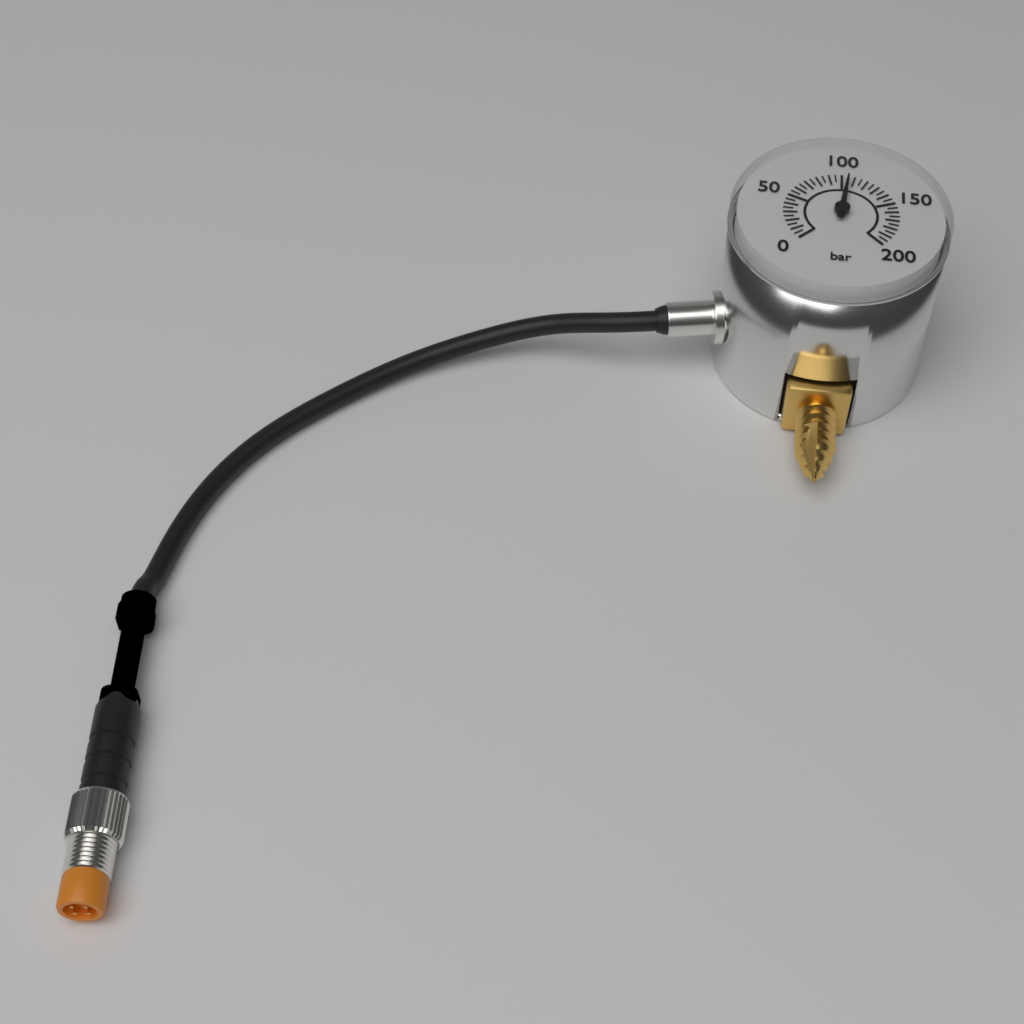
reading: 105 bar
